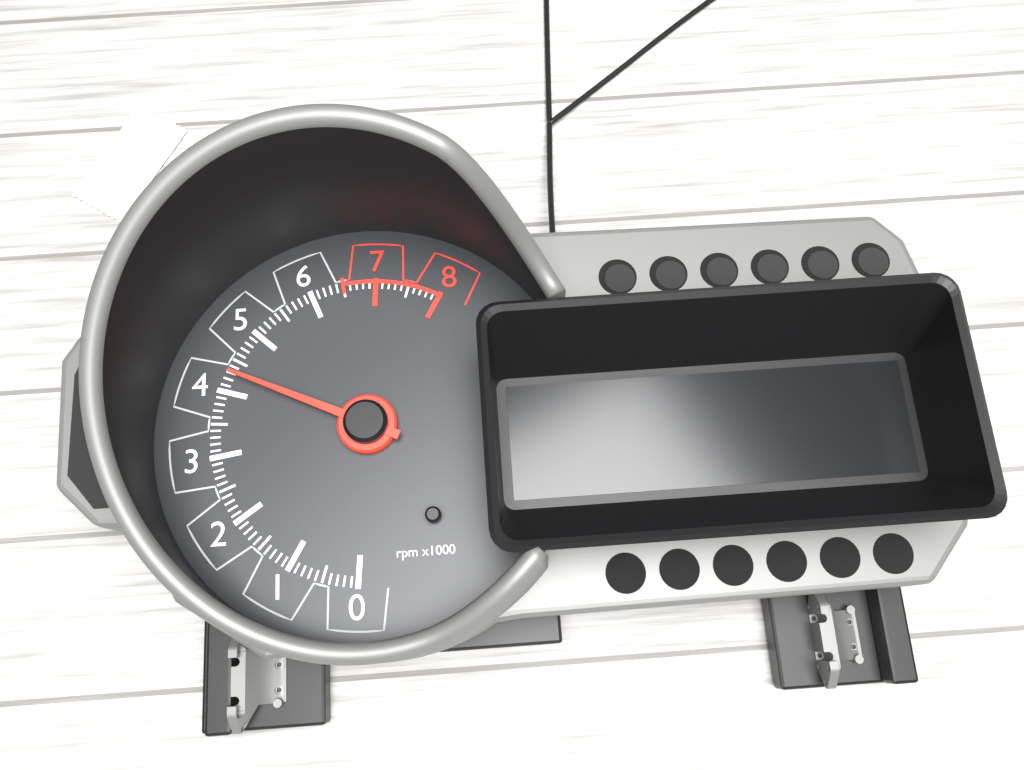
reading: 4300 rpm
